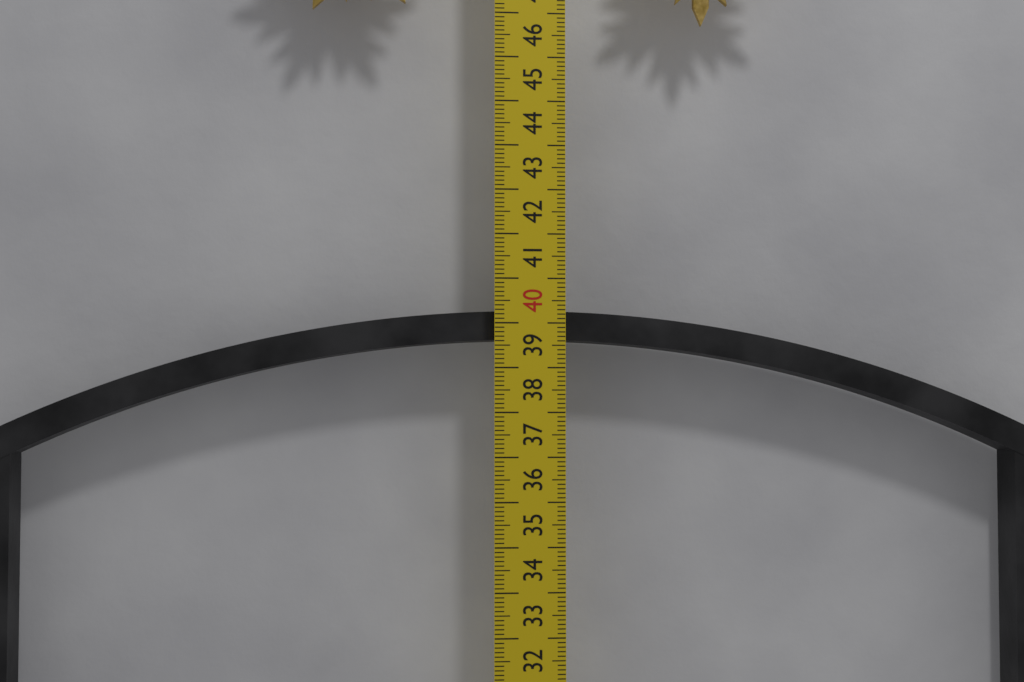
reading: 39.3 cm
